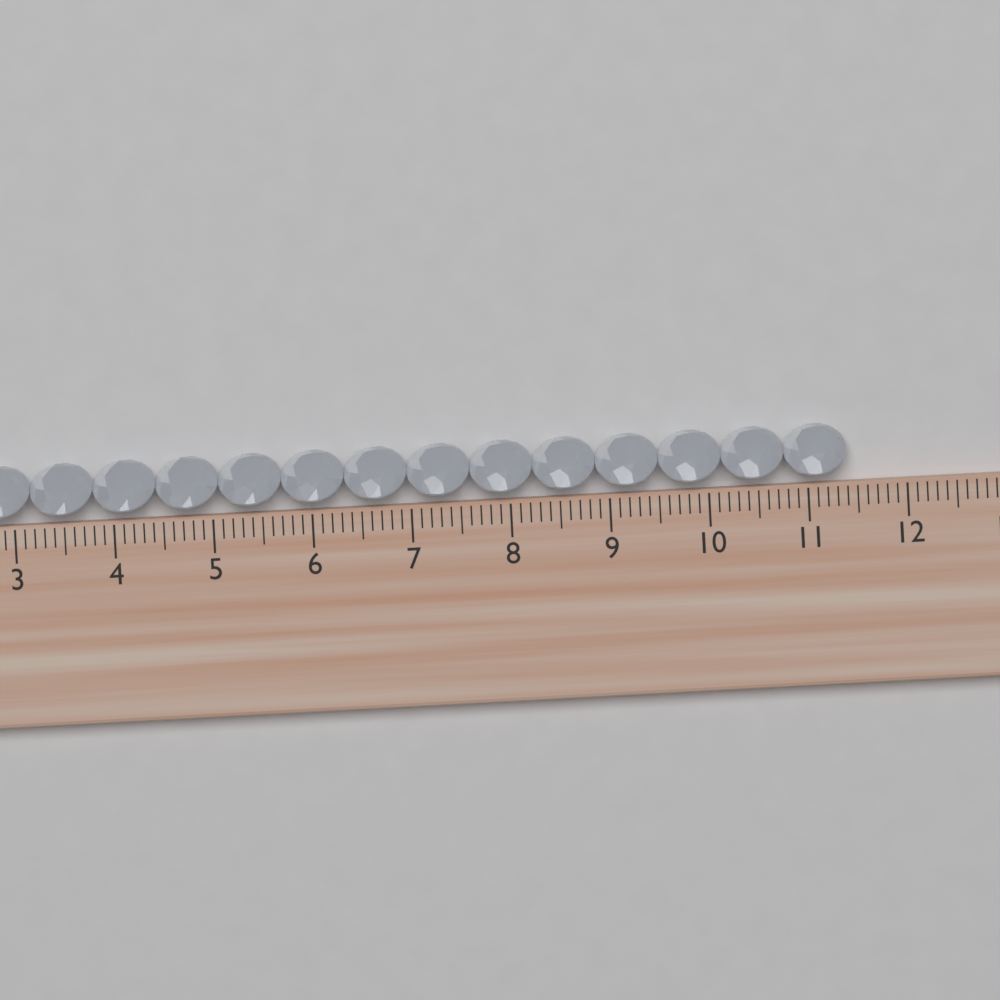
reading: 11.4 cm
